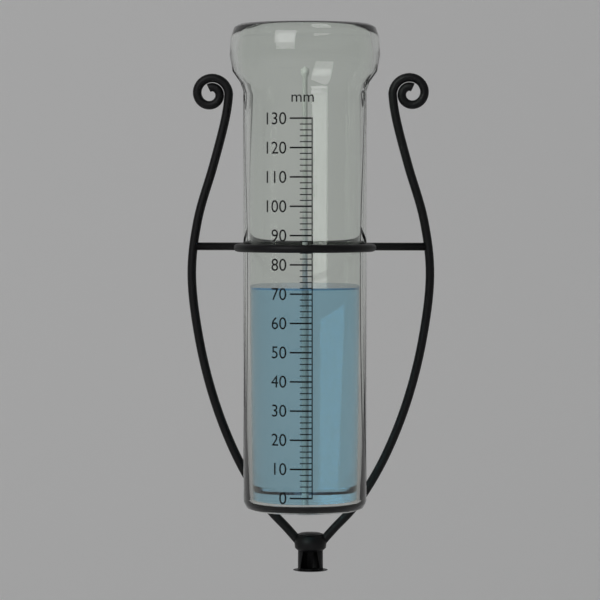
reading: 72 mm
